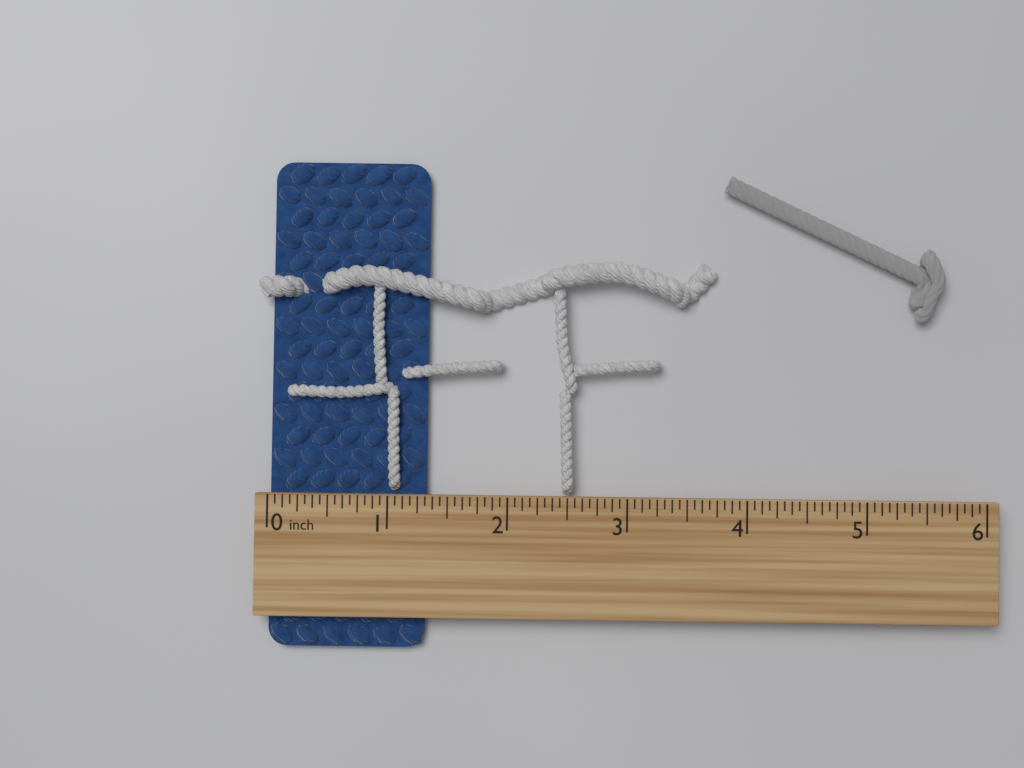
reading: 1.3125 inch
